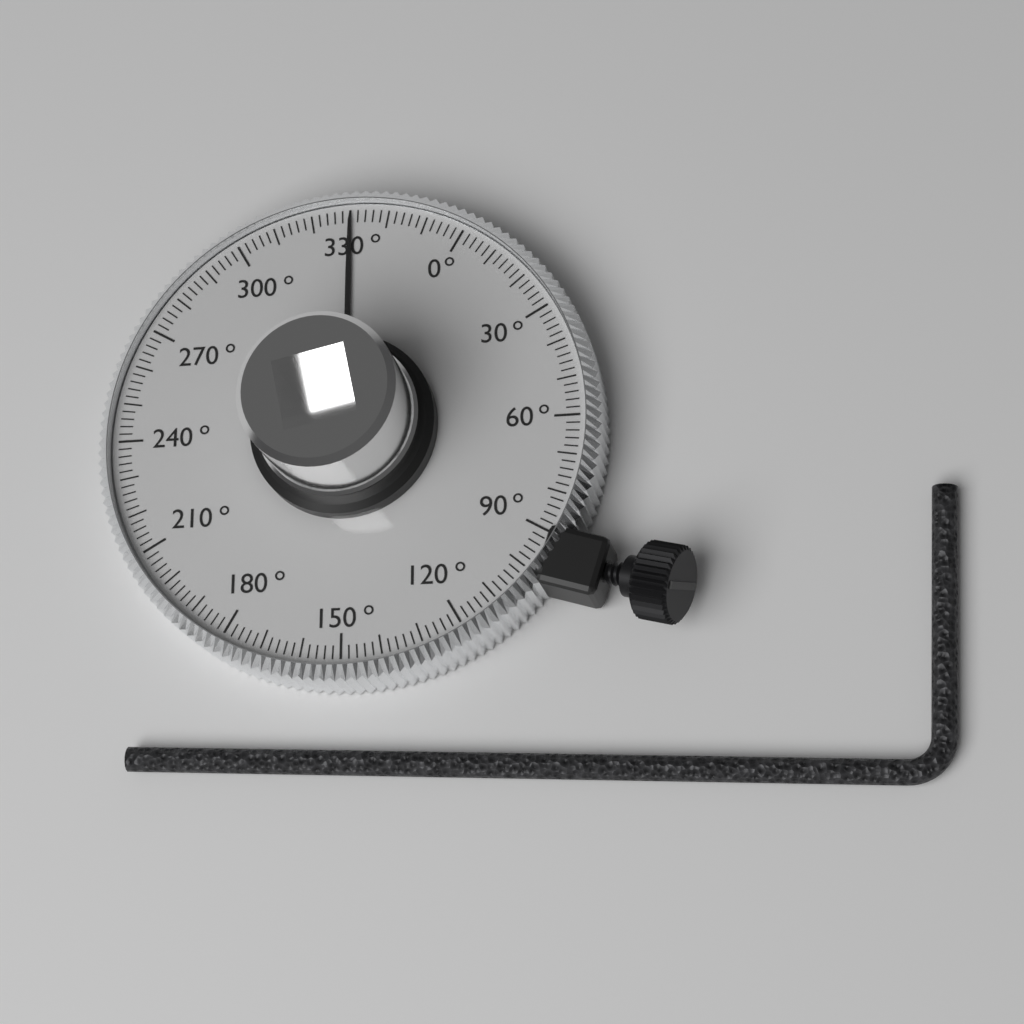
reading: 330 °
